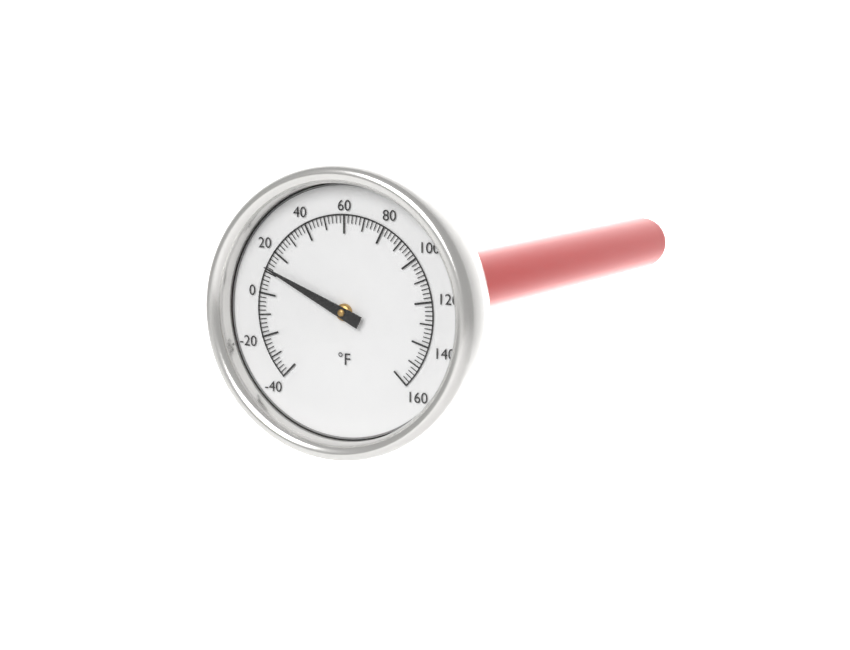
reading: 12 °F
